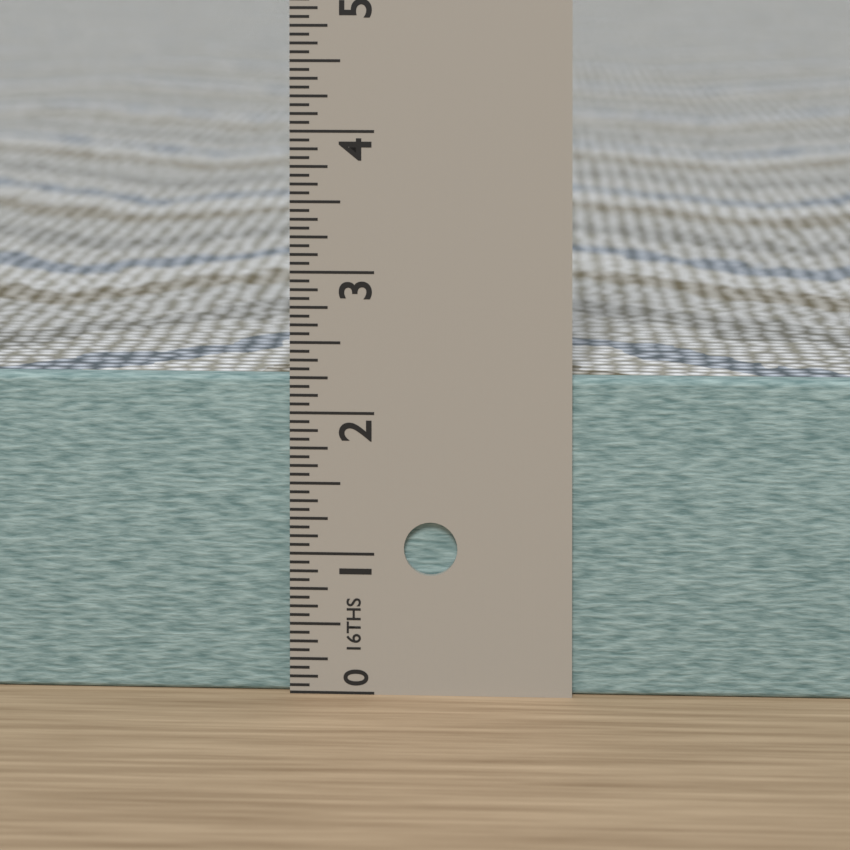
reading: 2.2500 in
